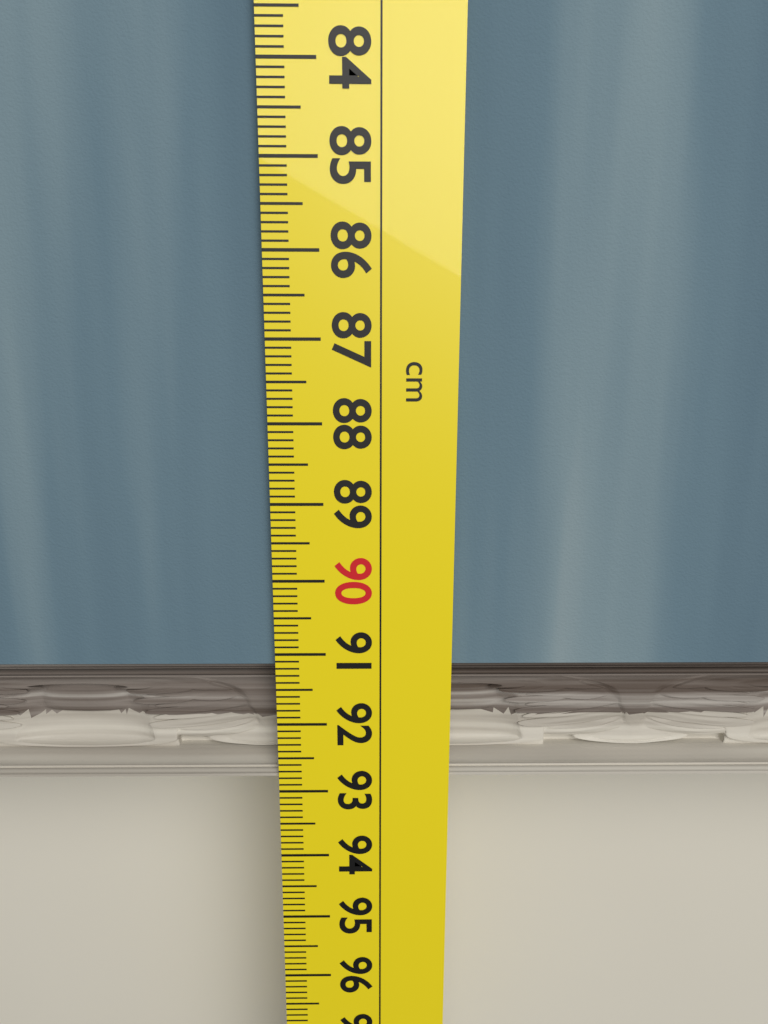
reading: 92.8 cm
